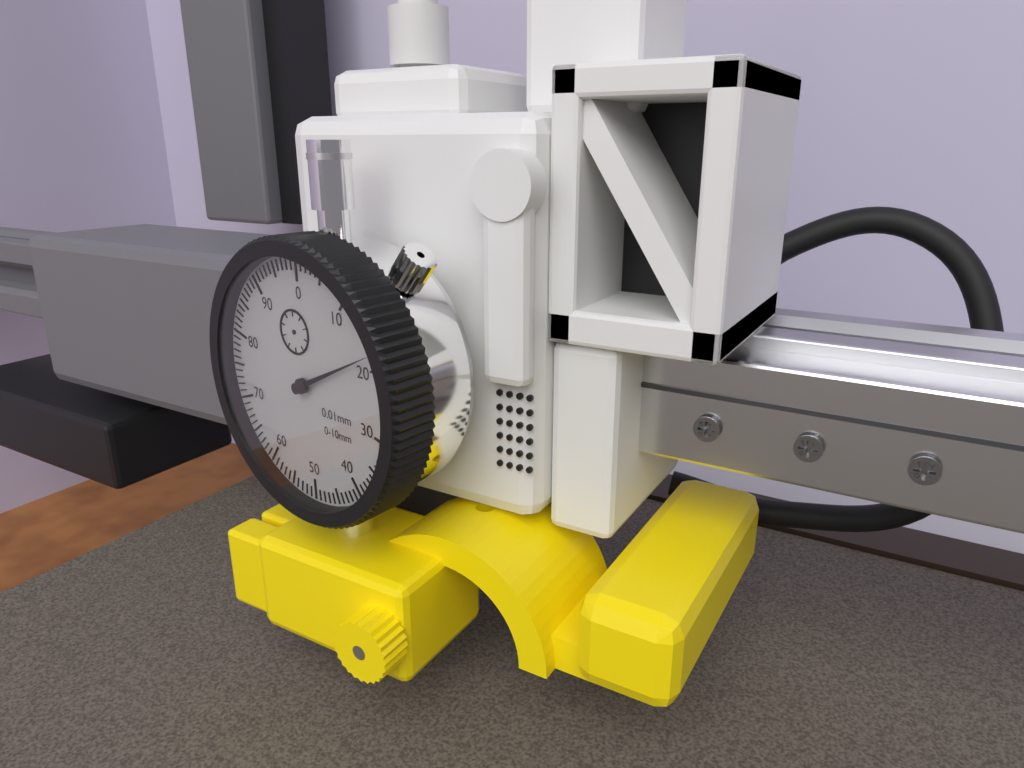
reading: 18 0.01mm
